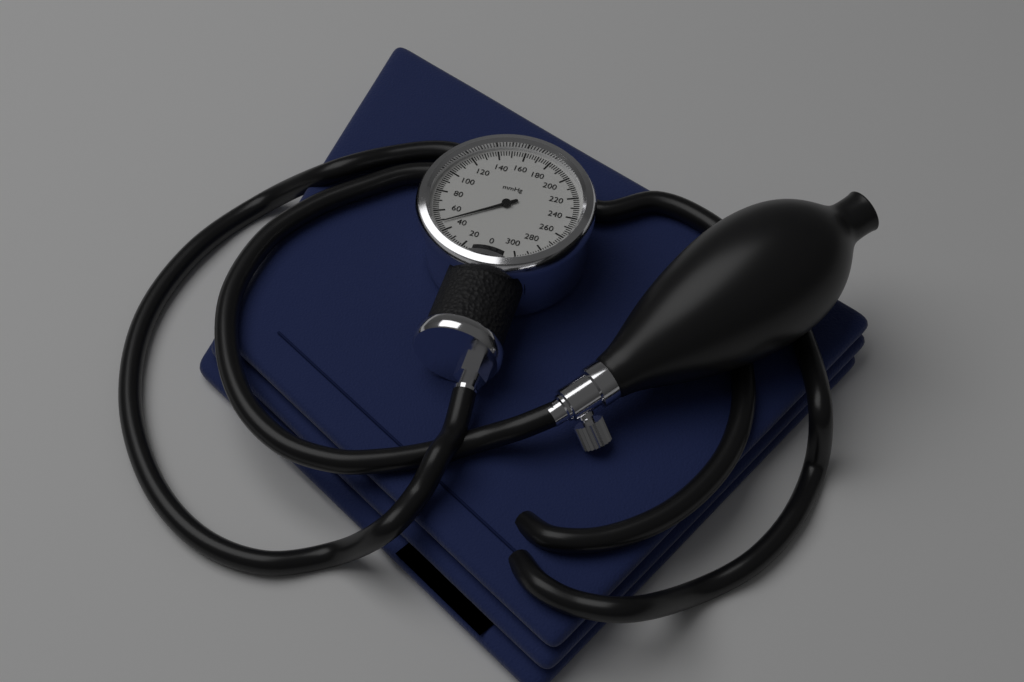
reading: 48 mmHg
